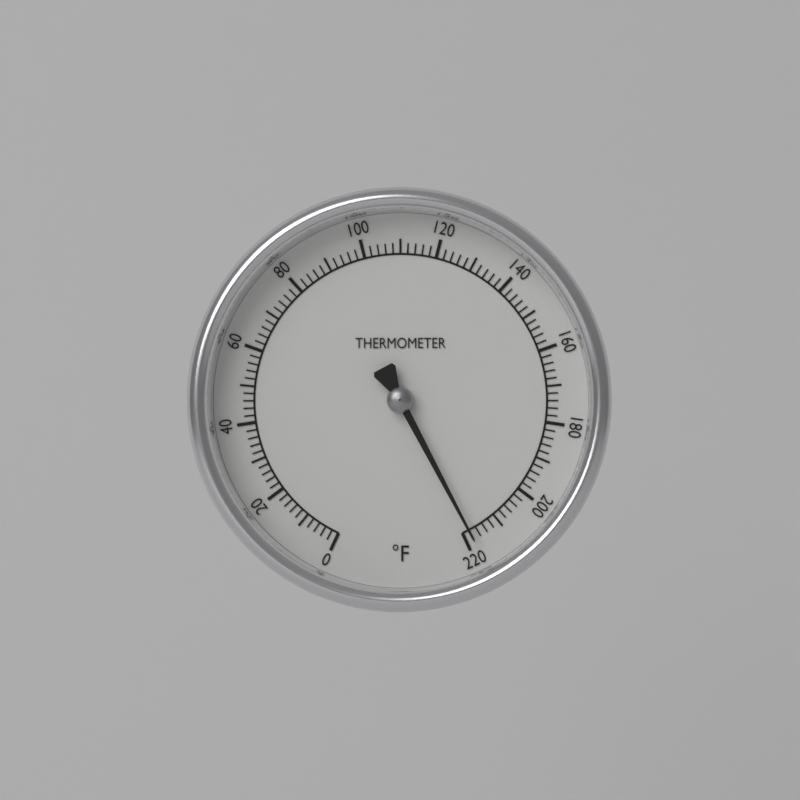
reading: 218 °F
